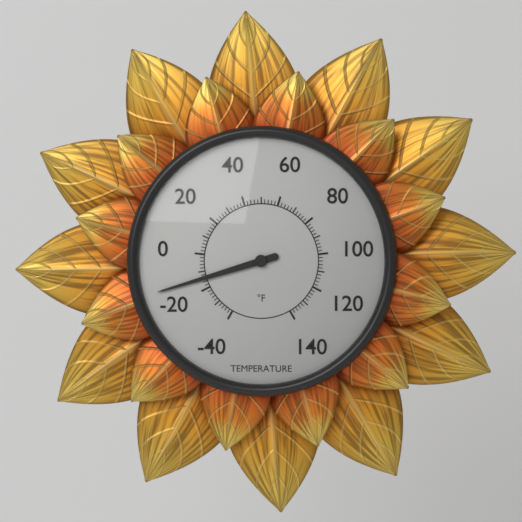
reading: -14 °F
